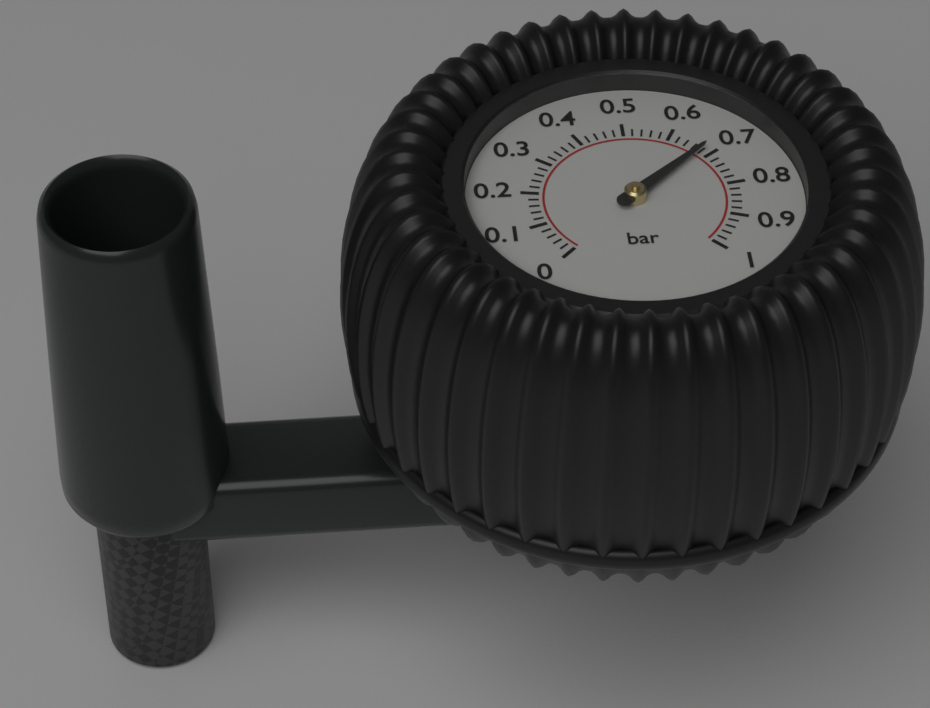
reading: 0.68 bar
